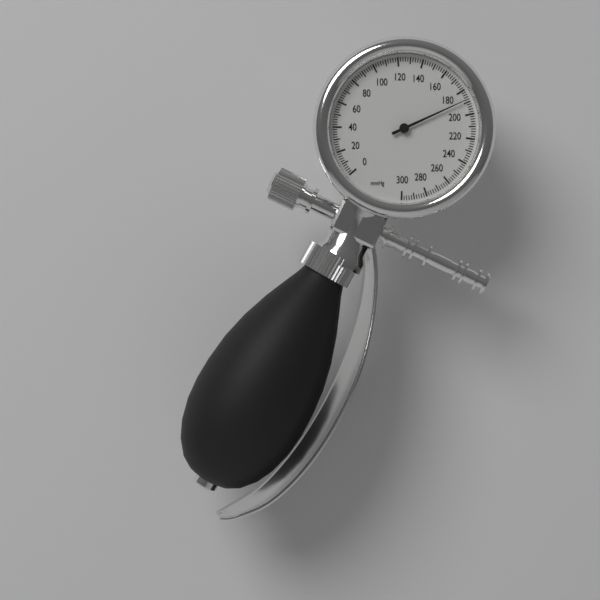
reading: 188 mmHg
